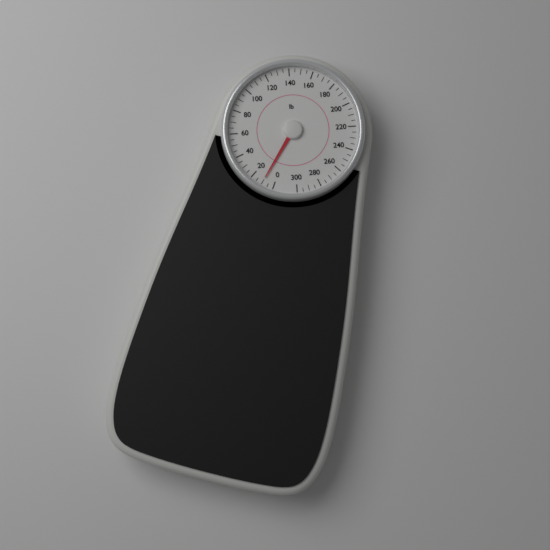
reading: 10 lb
